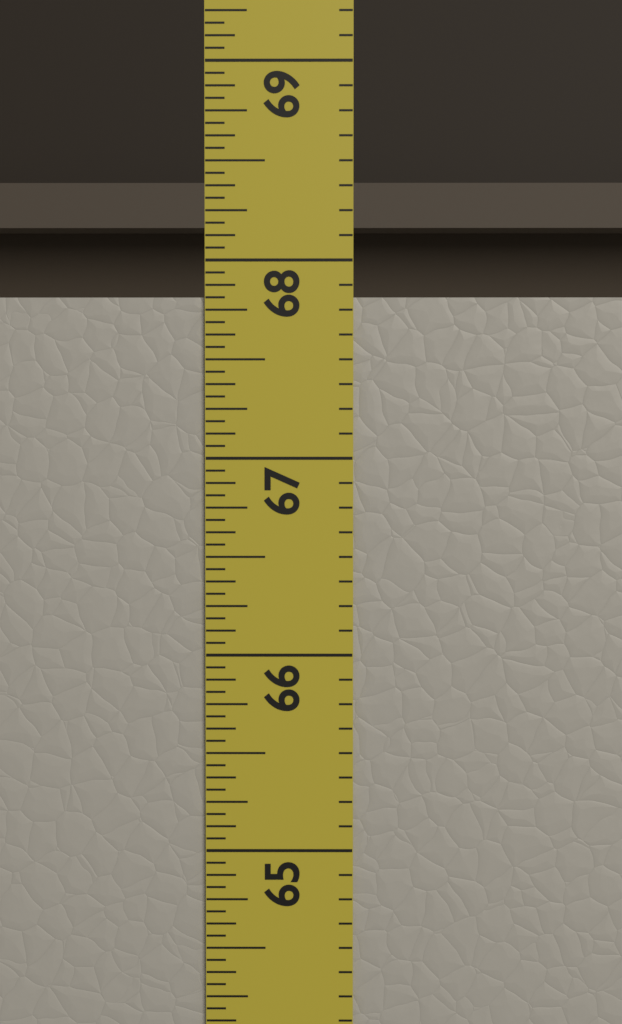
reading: 67.8125 in
